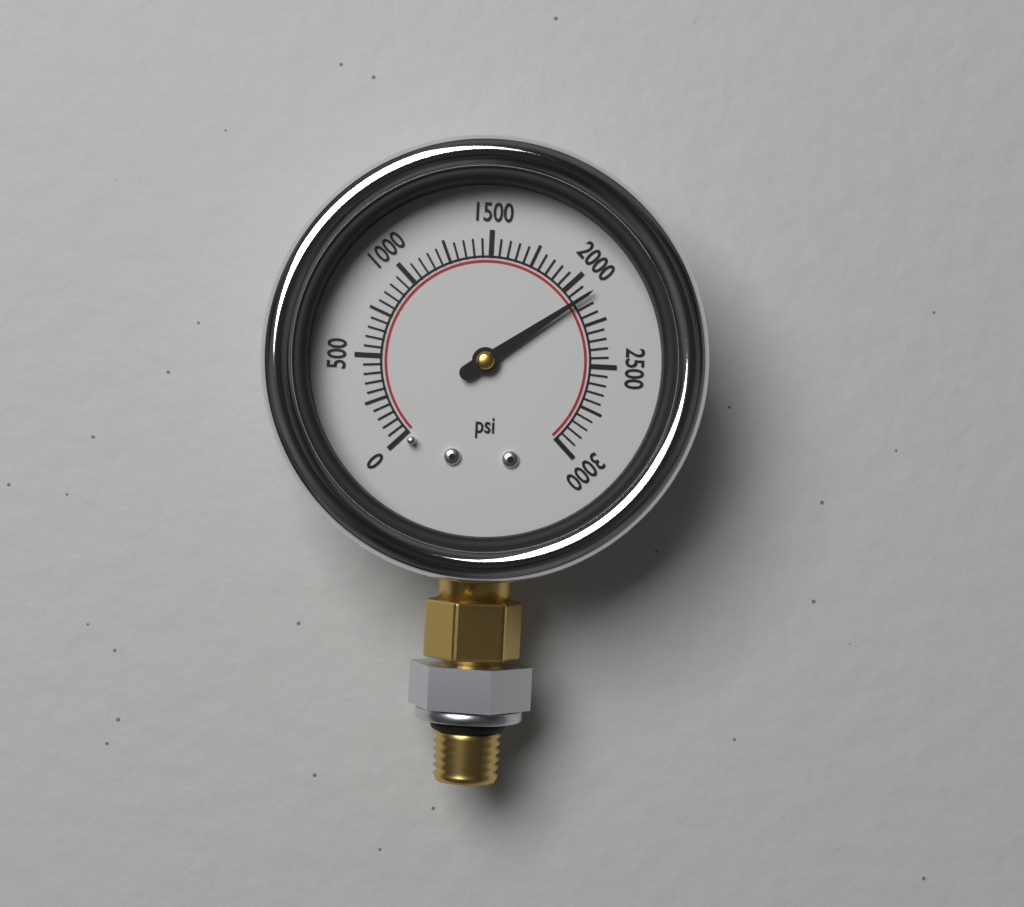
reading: 2100 psi
